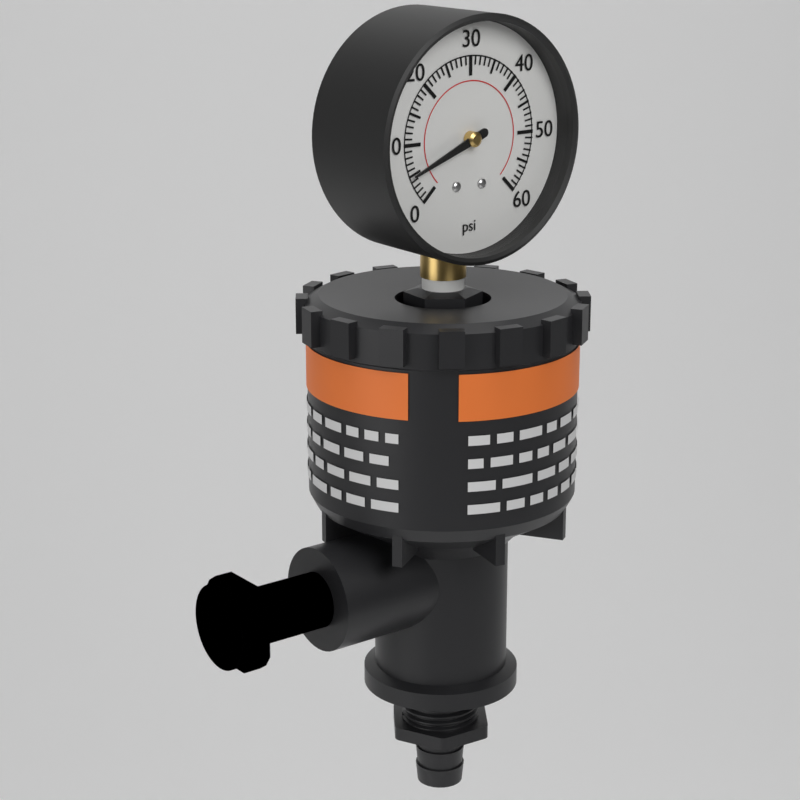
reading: 5 psi
